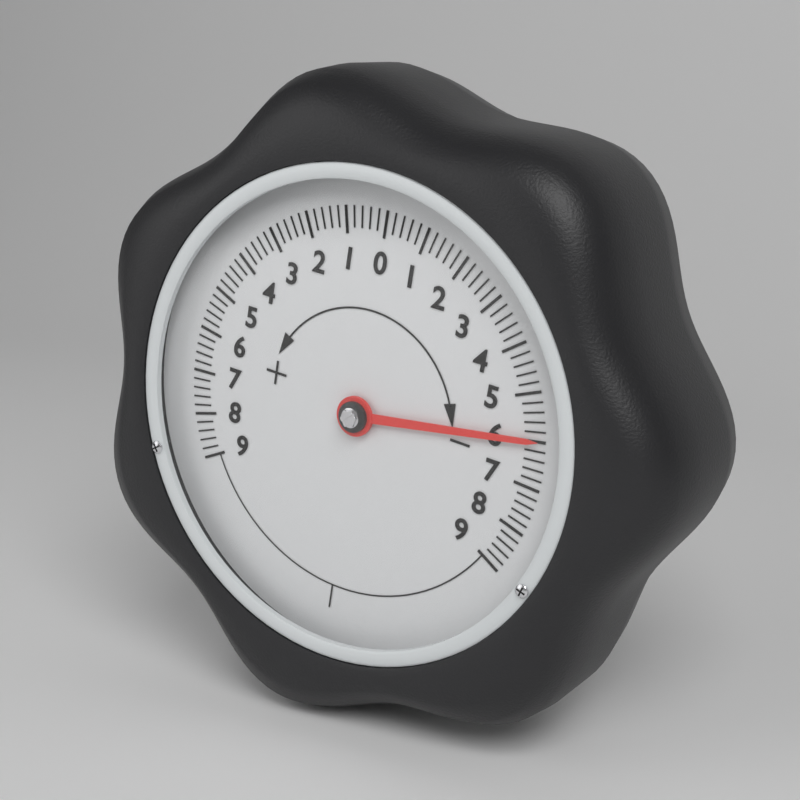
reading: 6.0 (no unit)
